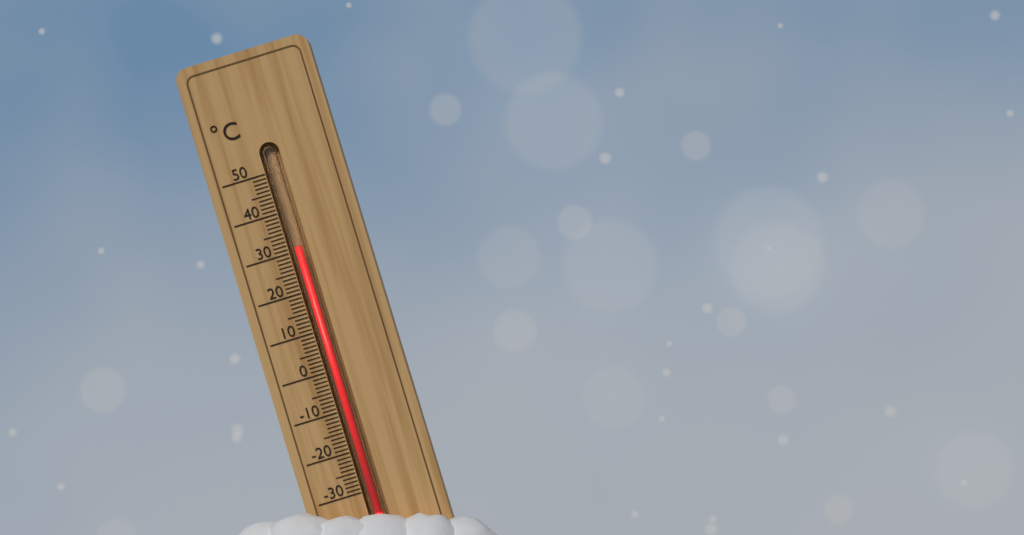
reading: 31 °C
